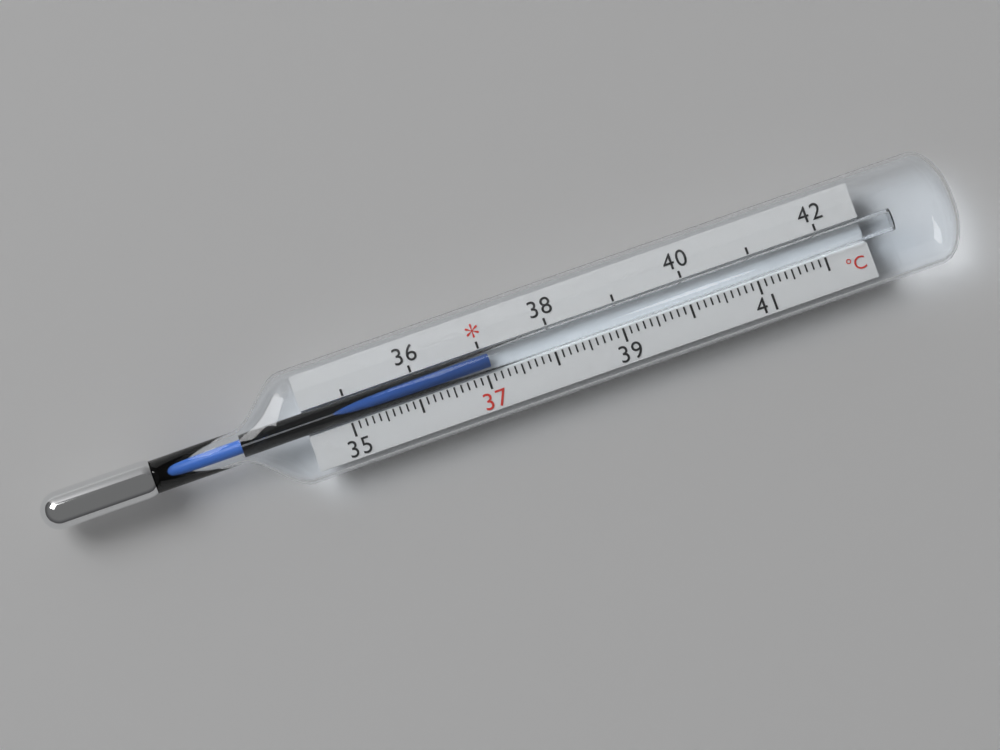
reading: 37.1 °C
